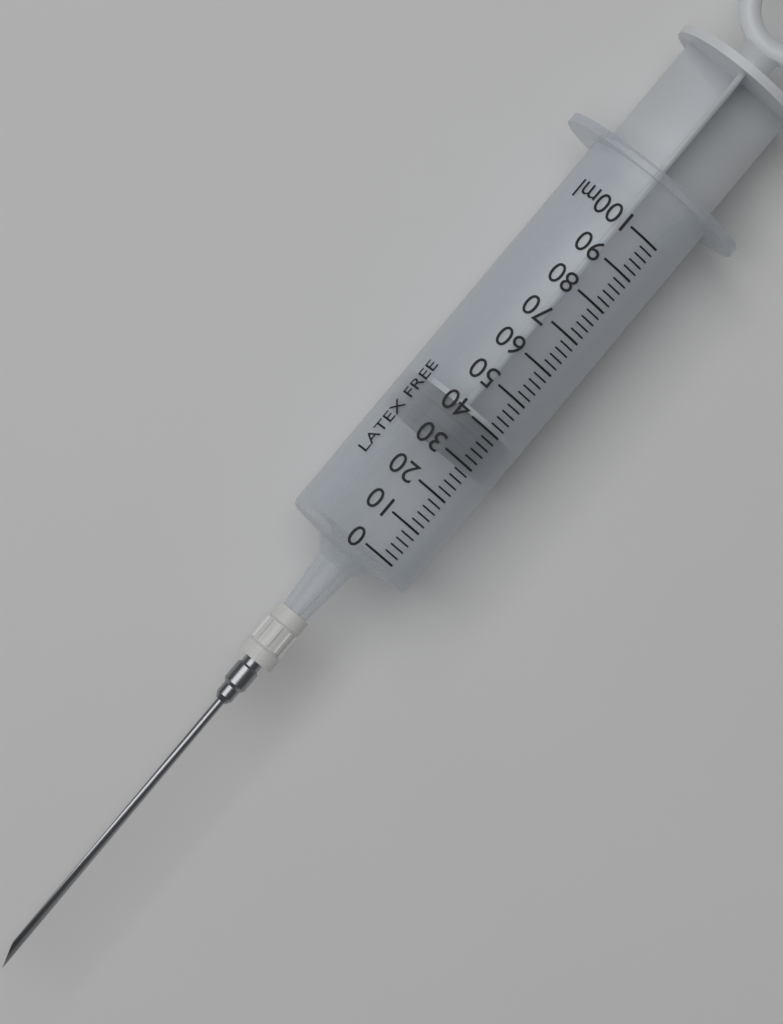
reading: 30 ml
